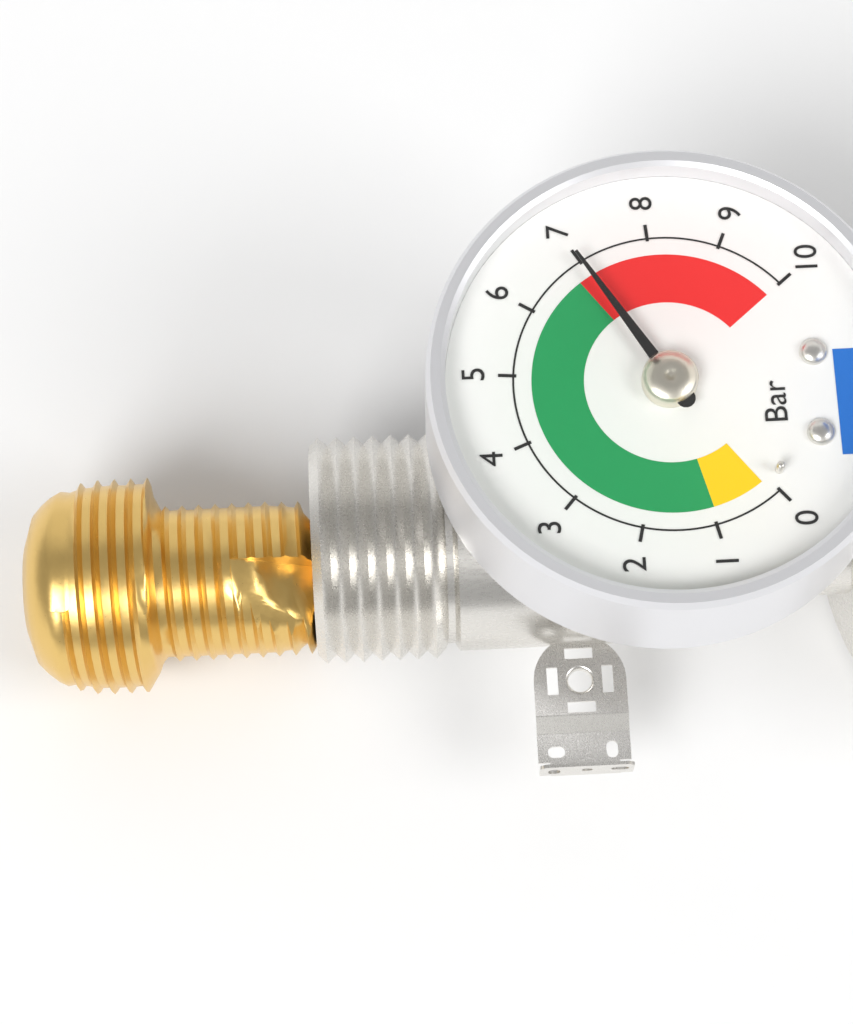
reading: 7 bar
